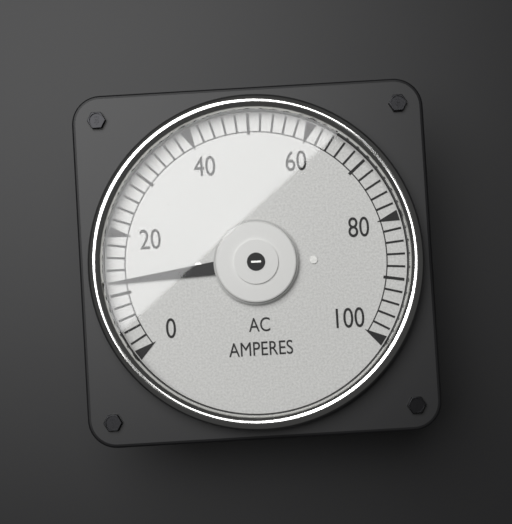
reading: 12 A
